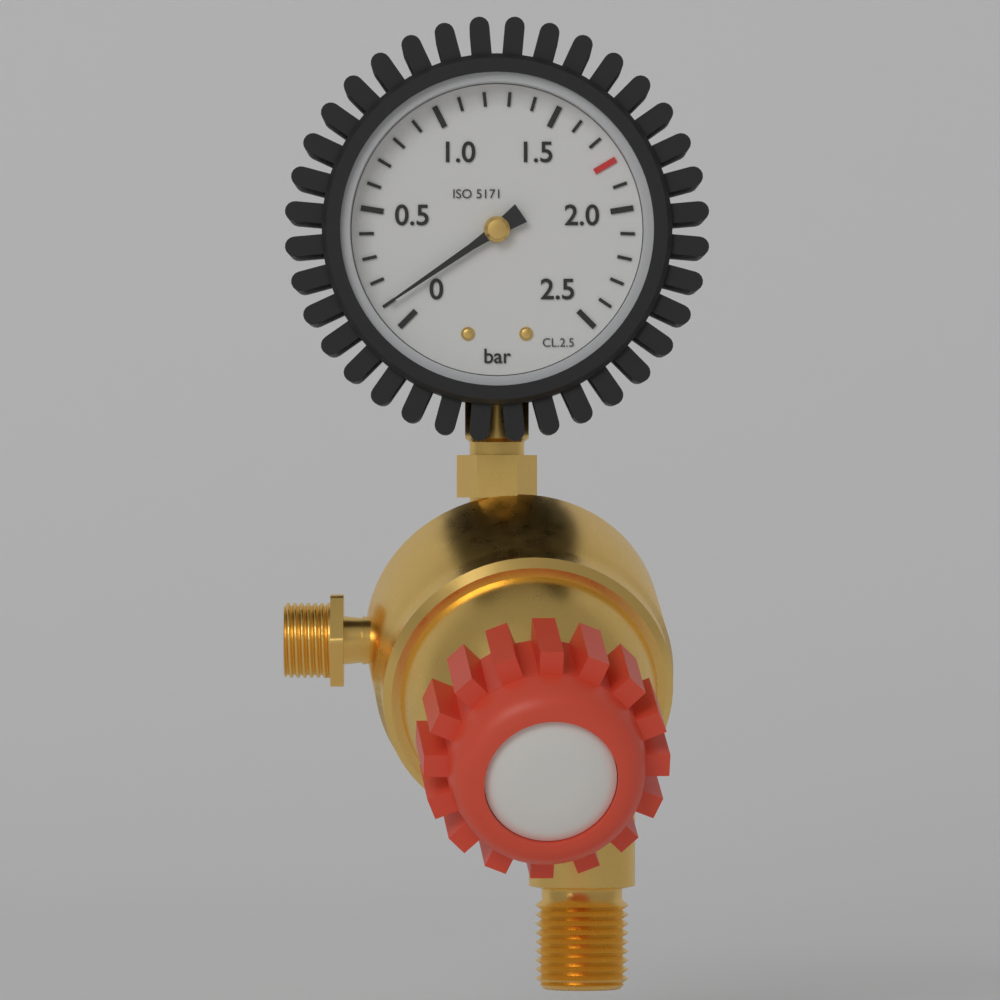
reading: 0.1 bar
